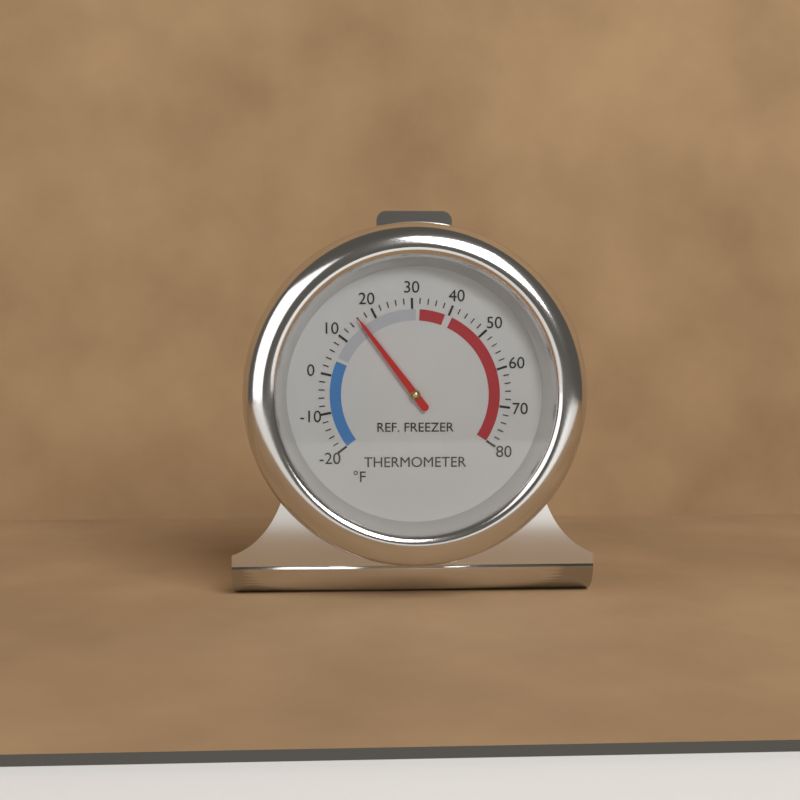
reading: 16 °F
